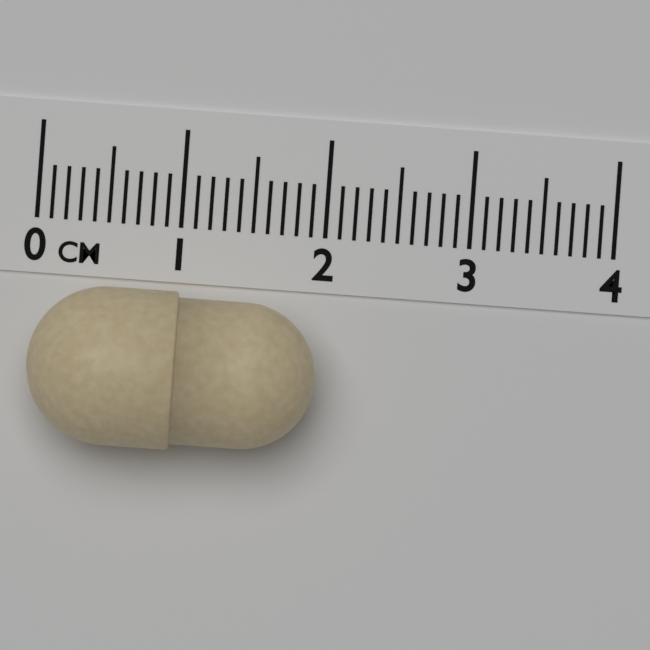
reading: 2.0 cm
